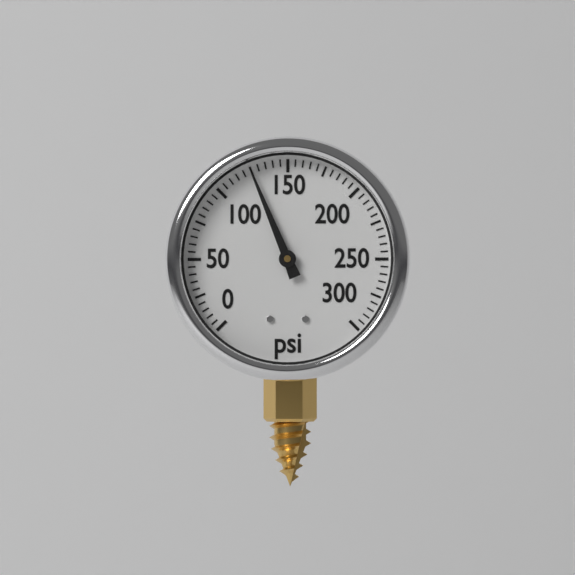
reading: 125 psi
